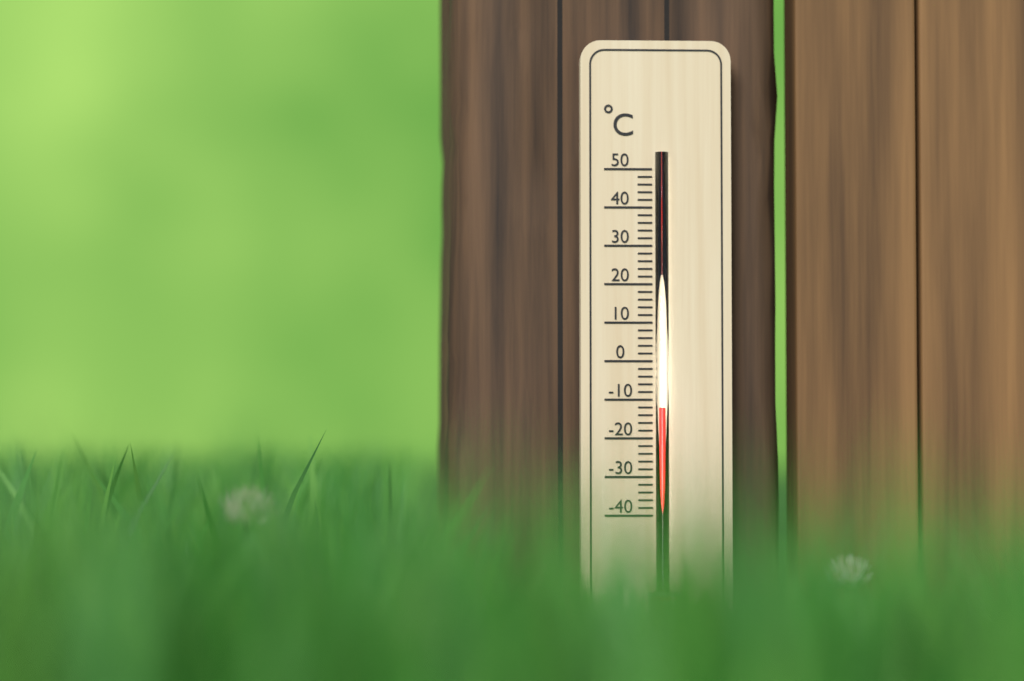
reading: -12 °C
